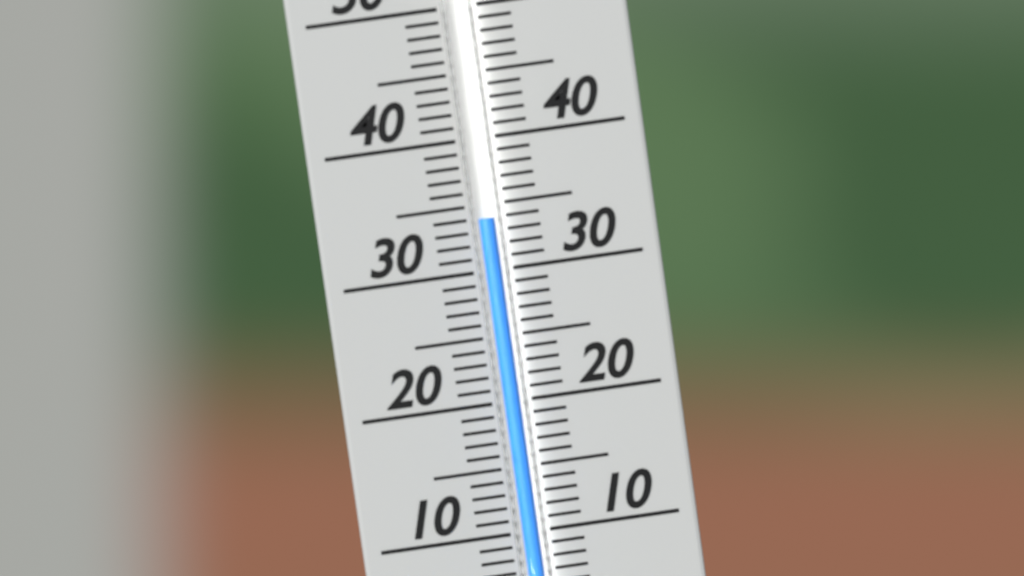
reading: 34 (no unit)
